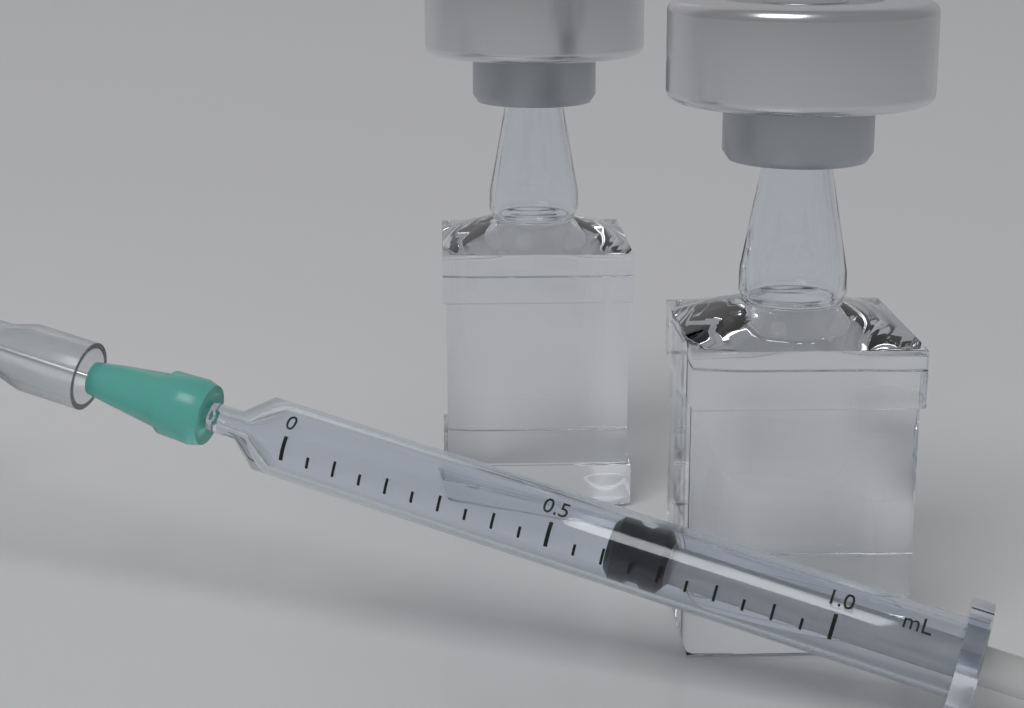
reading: 0.60 mL
